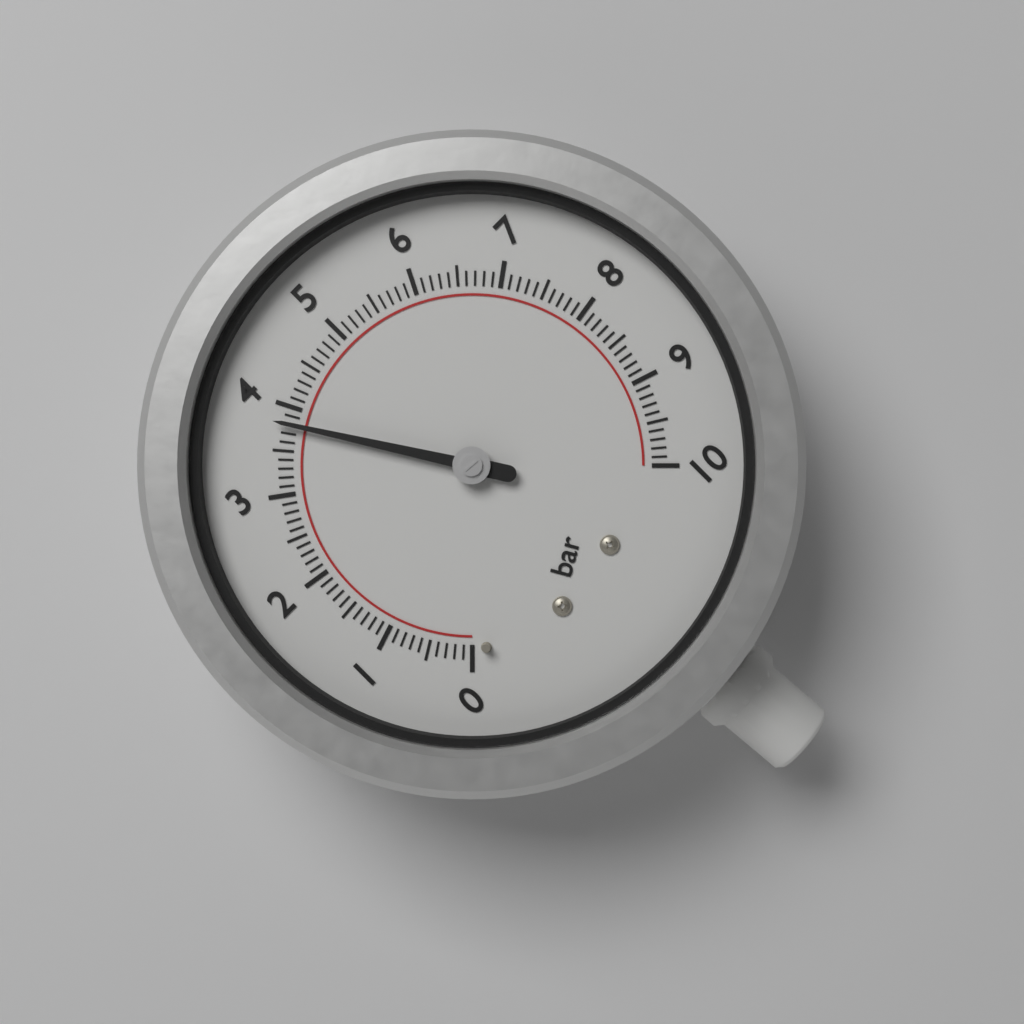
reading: 3.8 bar
